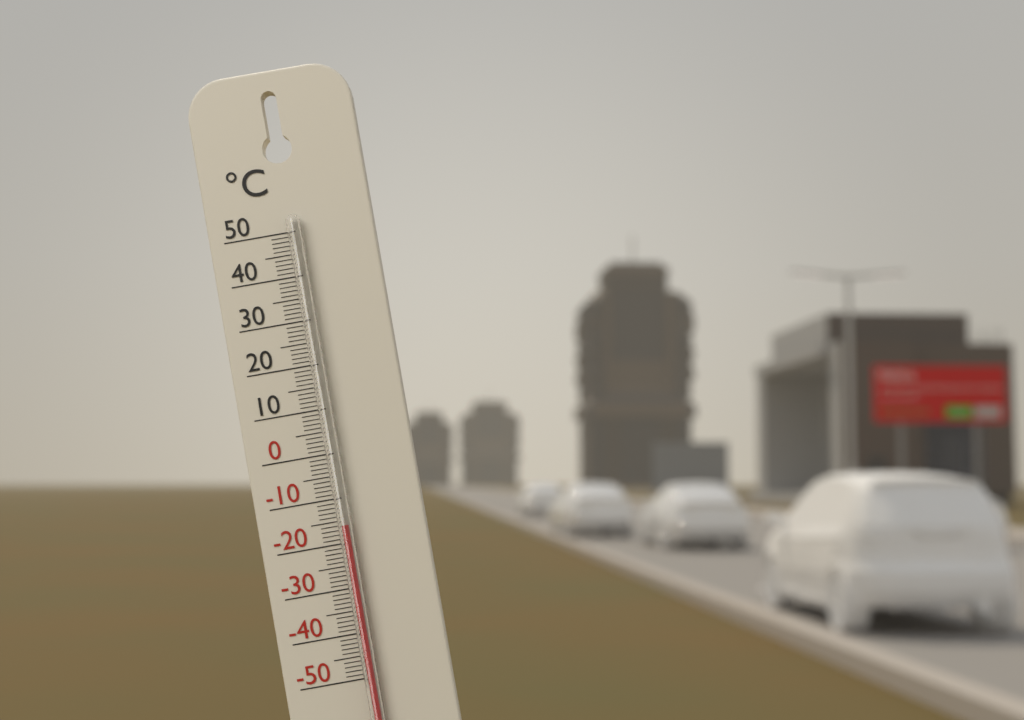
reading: -16 °C
